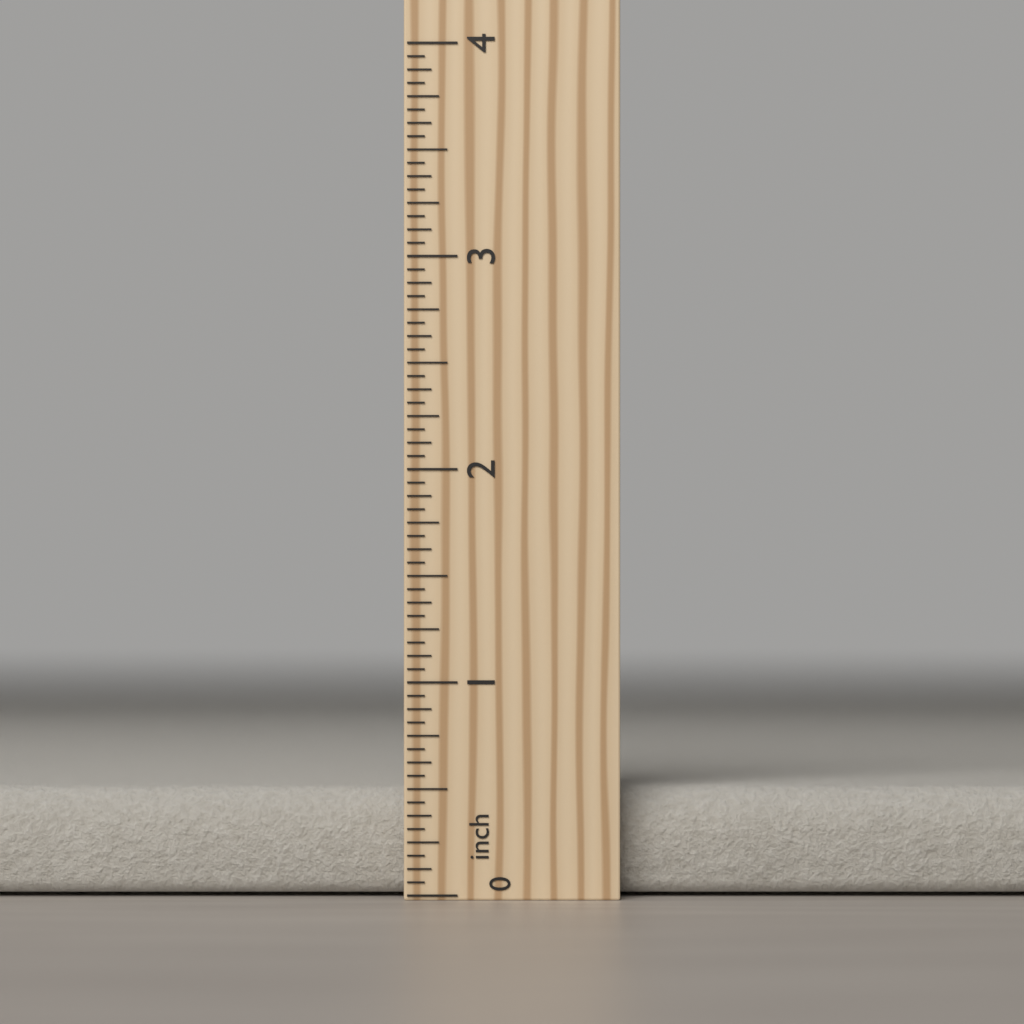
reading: 0.5000 inch
